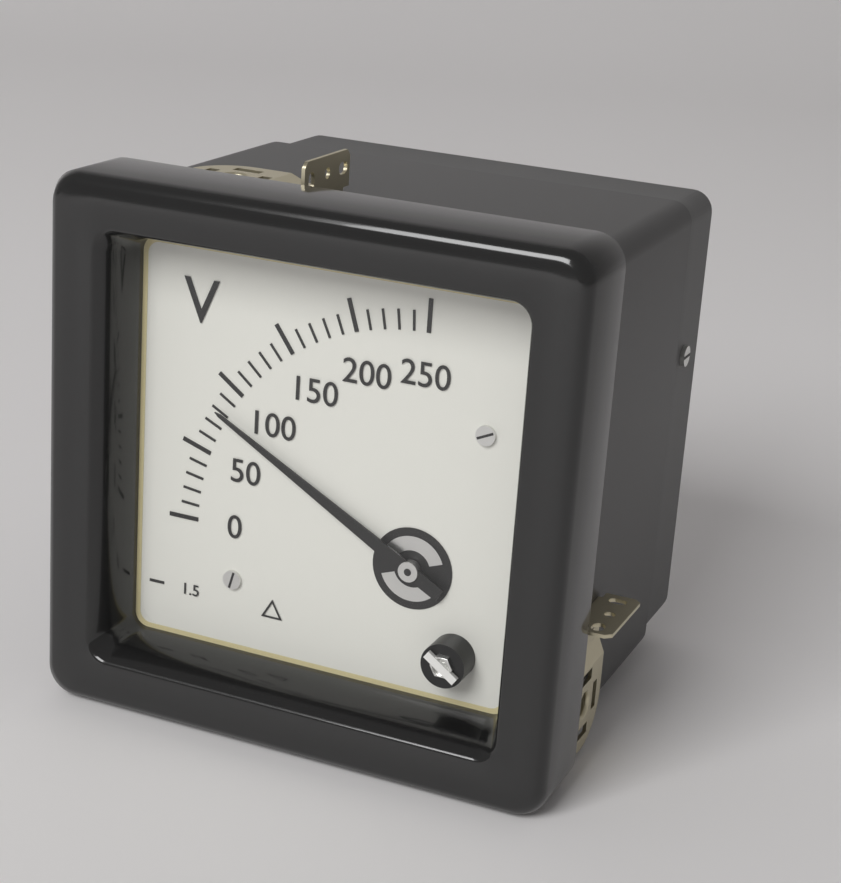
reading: 80 V
